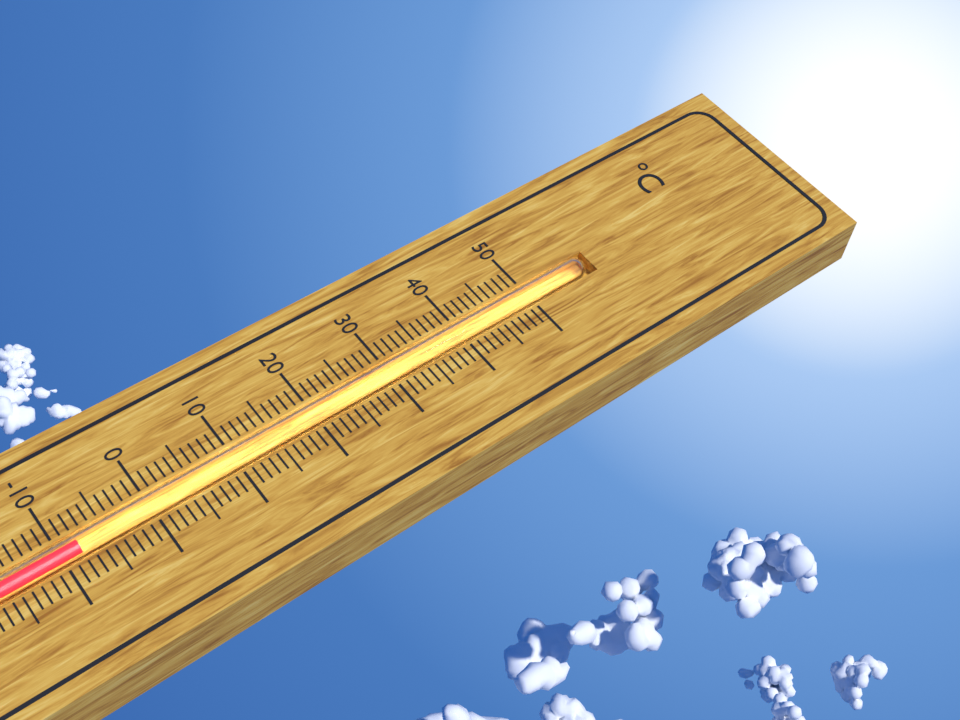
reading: -8 °C
